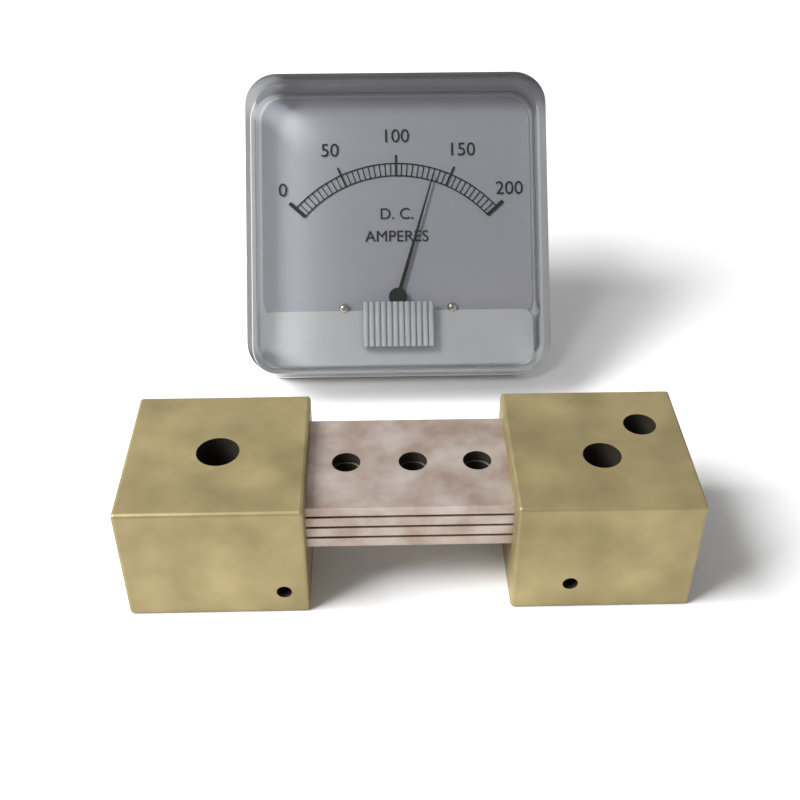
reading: 135 A
